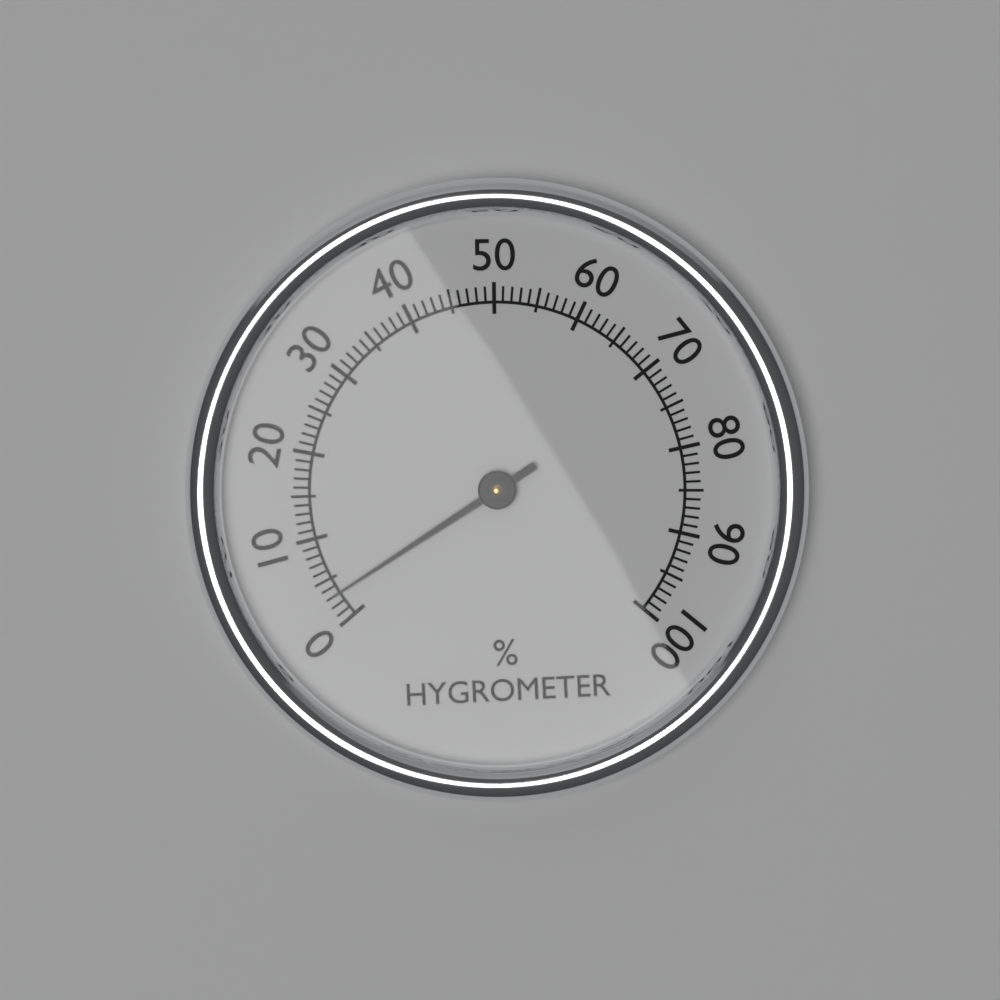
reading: 3 %
